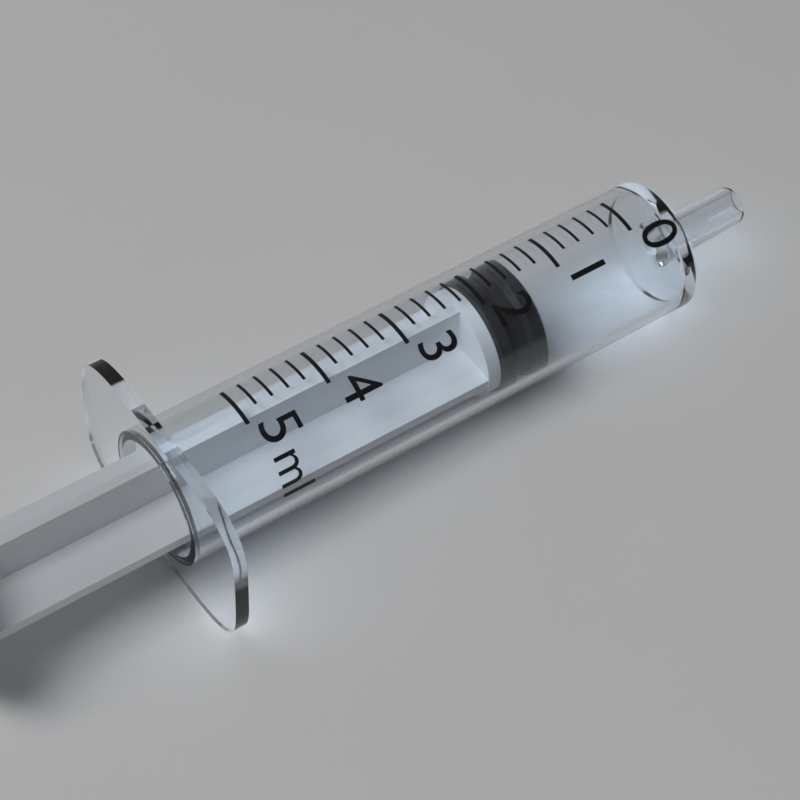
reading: 1.4 ml
